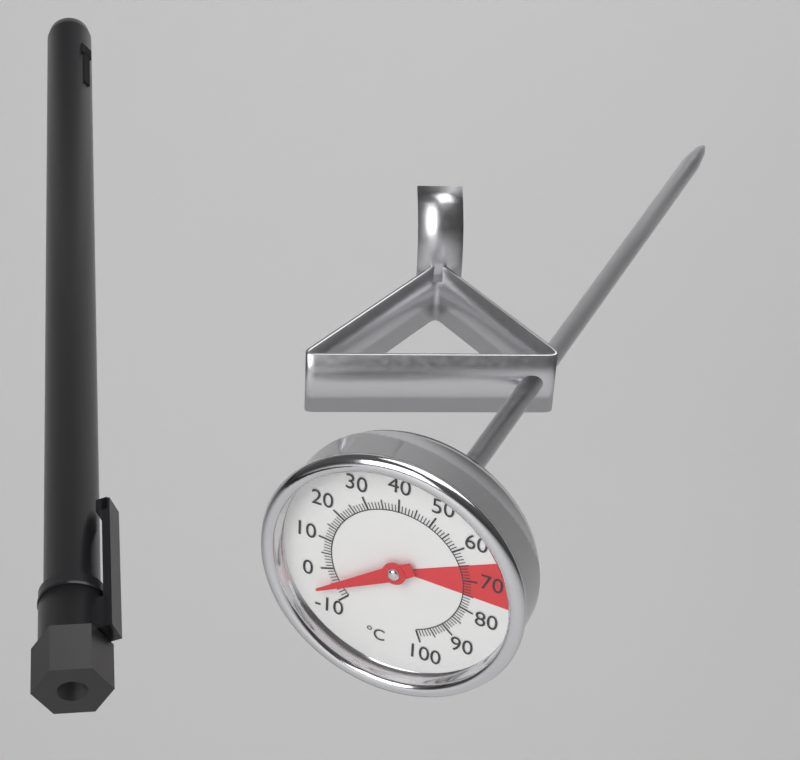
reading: -5 °C
